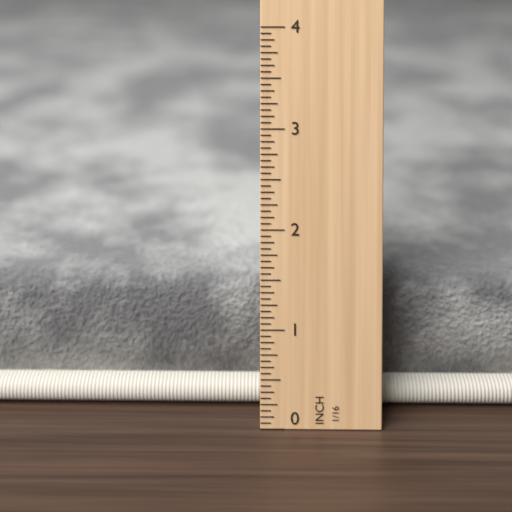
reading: 1.3125 in
